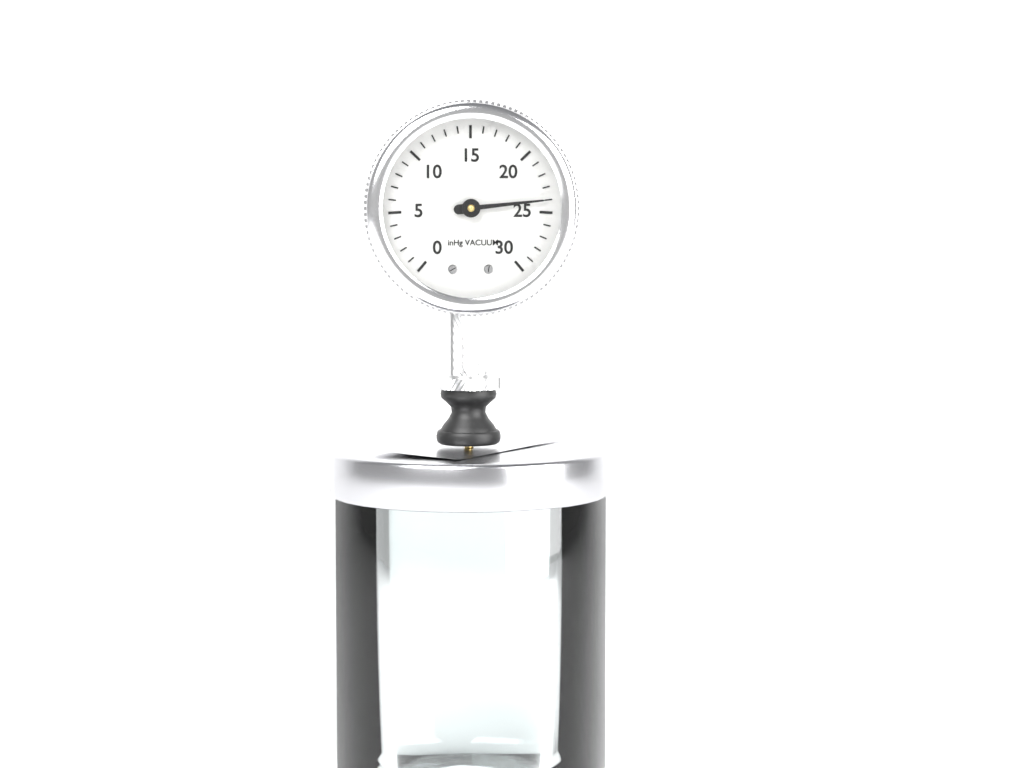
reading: 24 inHg
